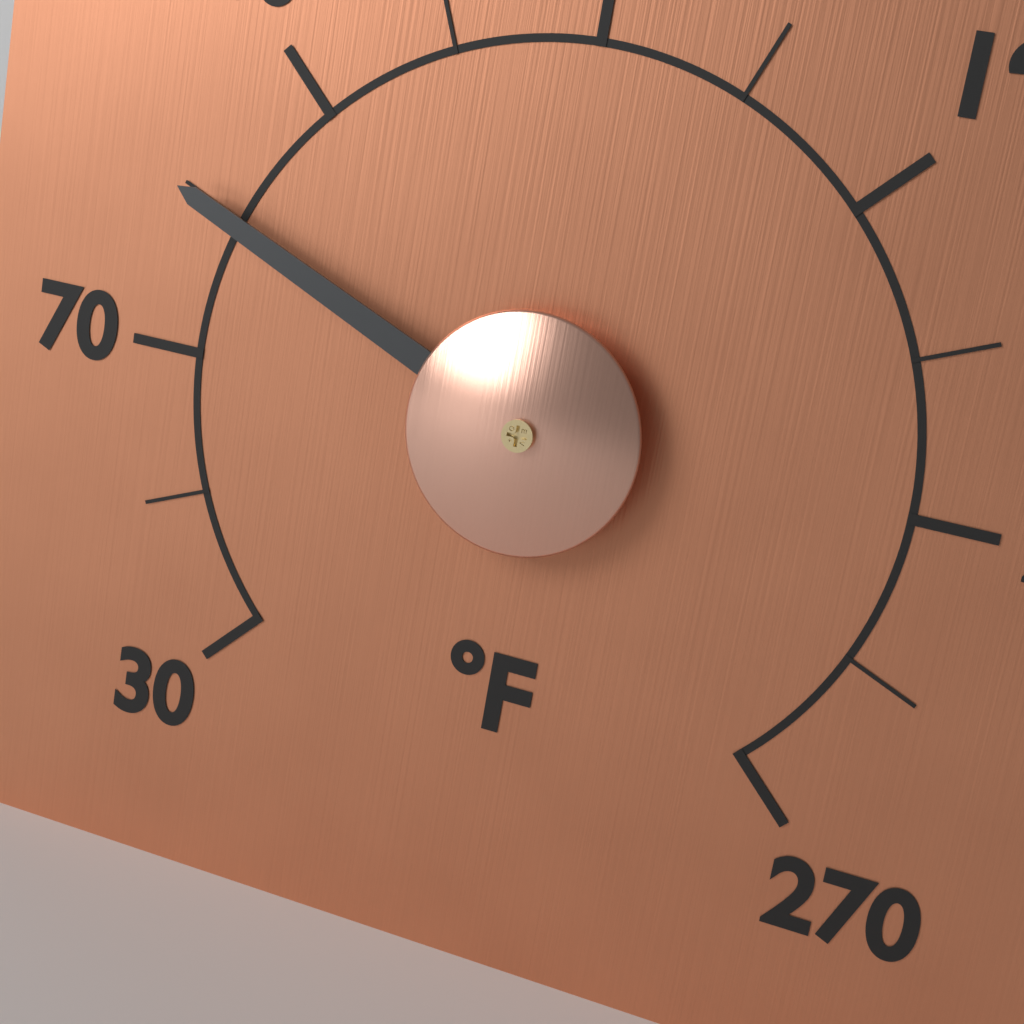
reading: 90 °F
